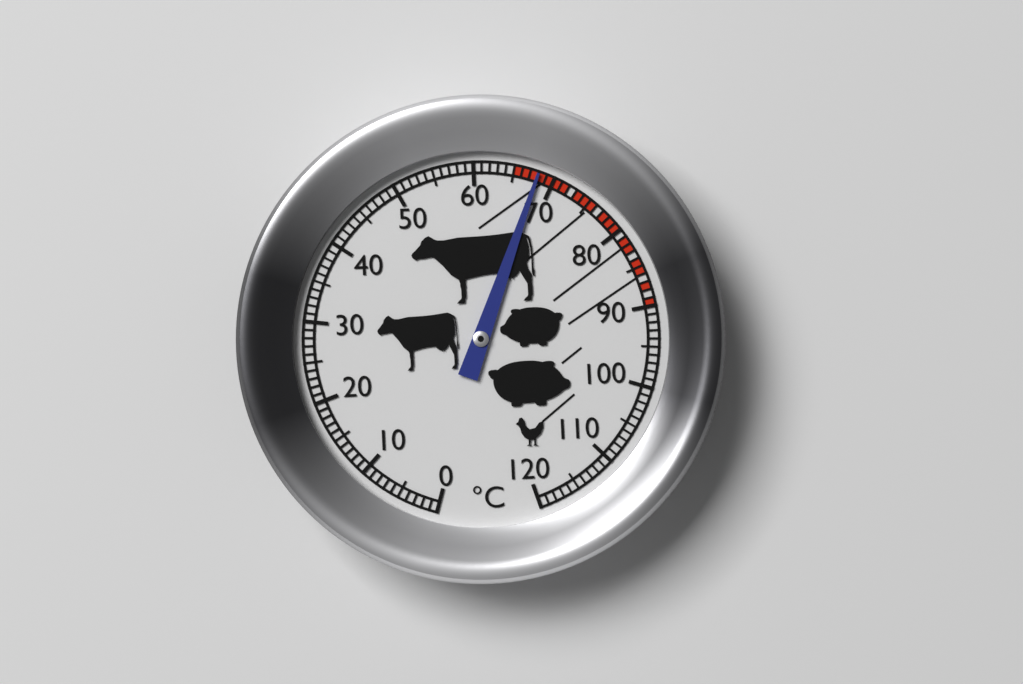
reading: 68 °C
